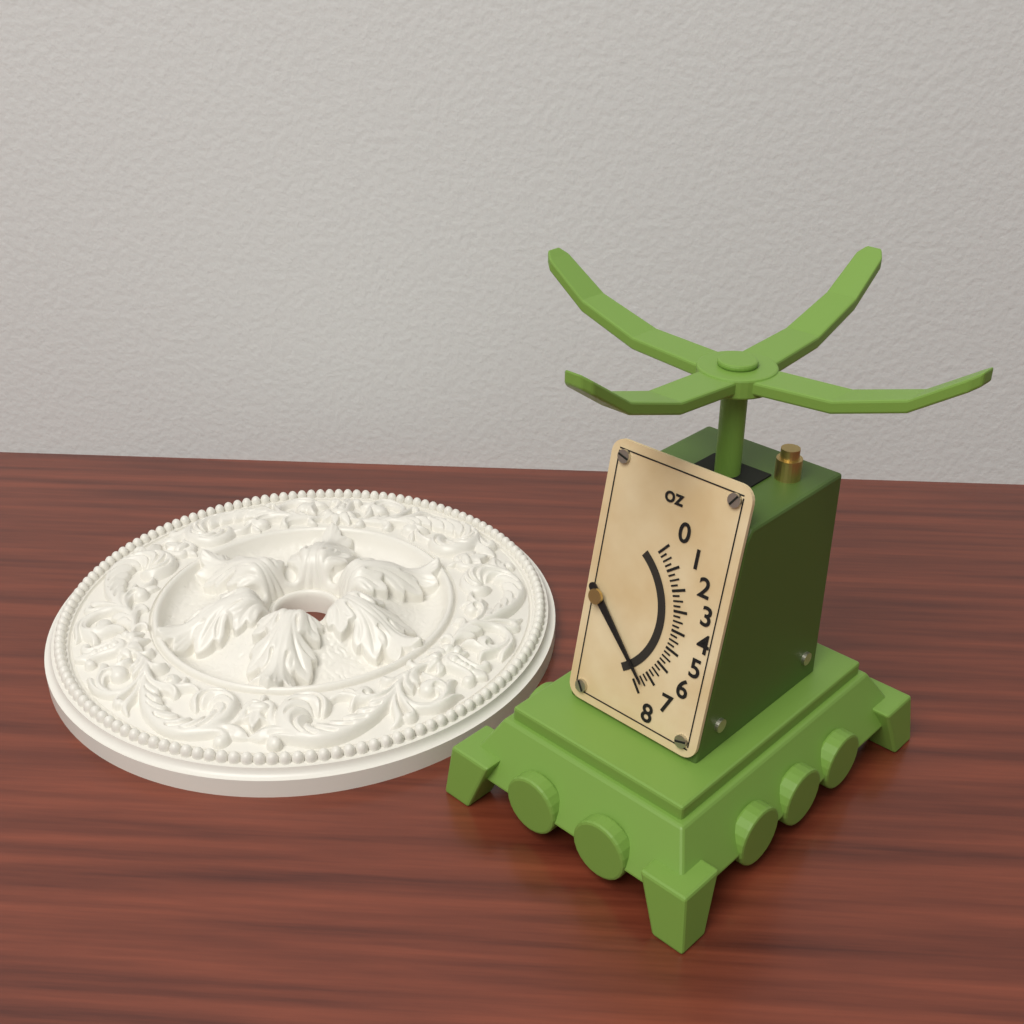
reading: 7.50 oz
